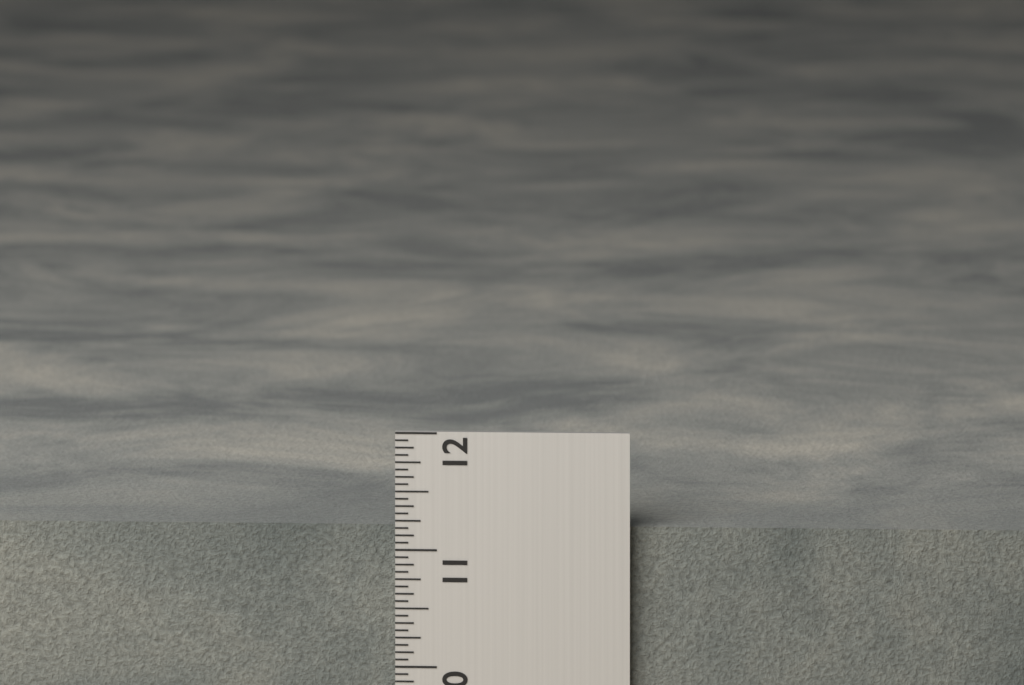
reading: 11.1875 in
